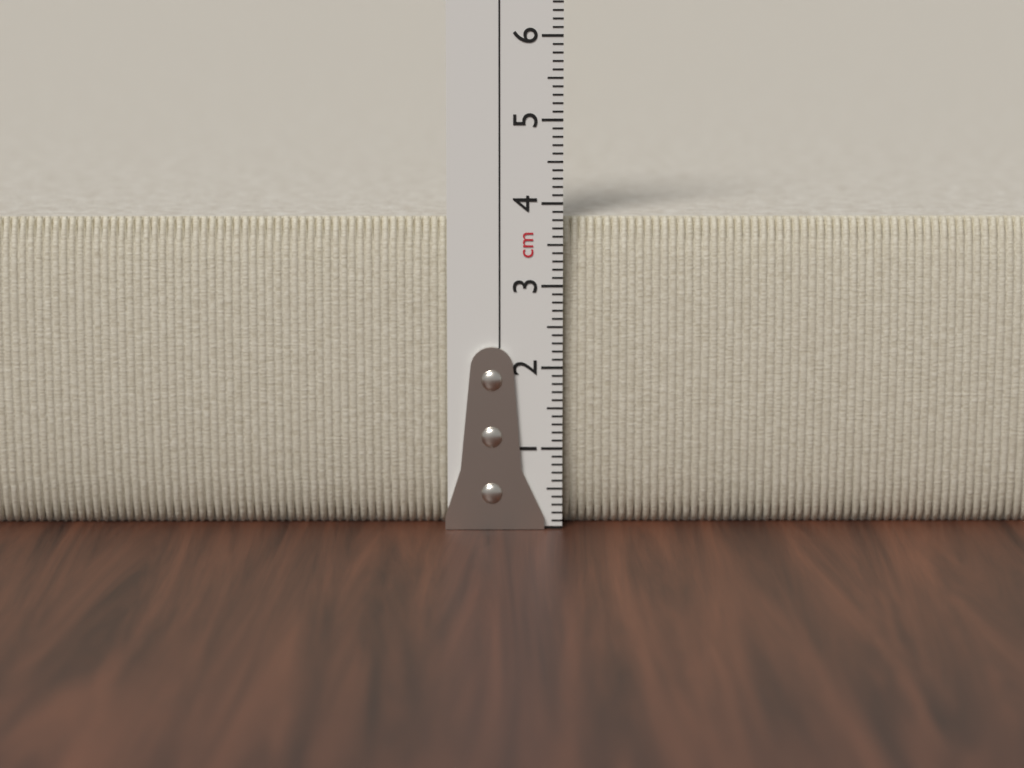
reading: 3.8 cm
